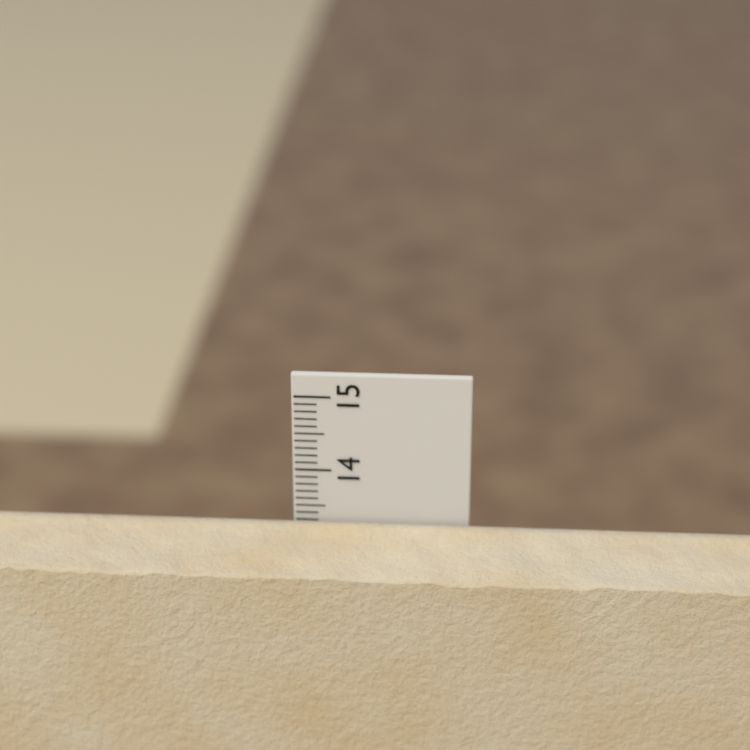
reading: 13.3 cm
